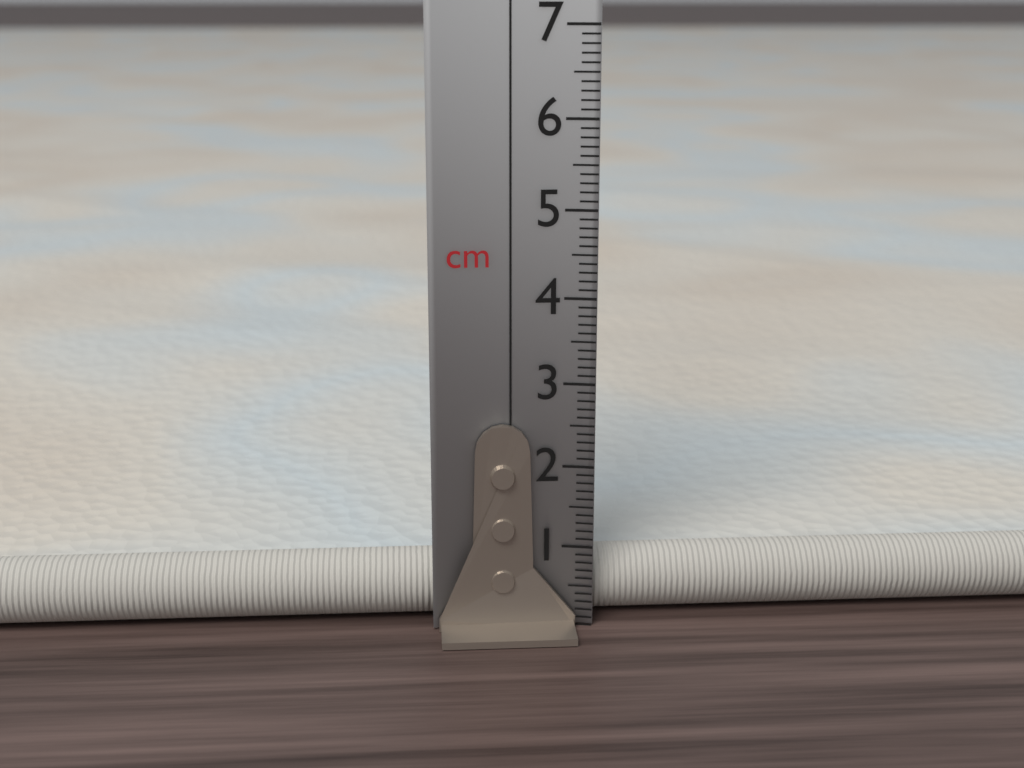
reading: 0.9 cm
